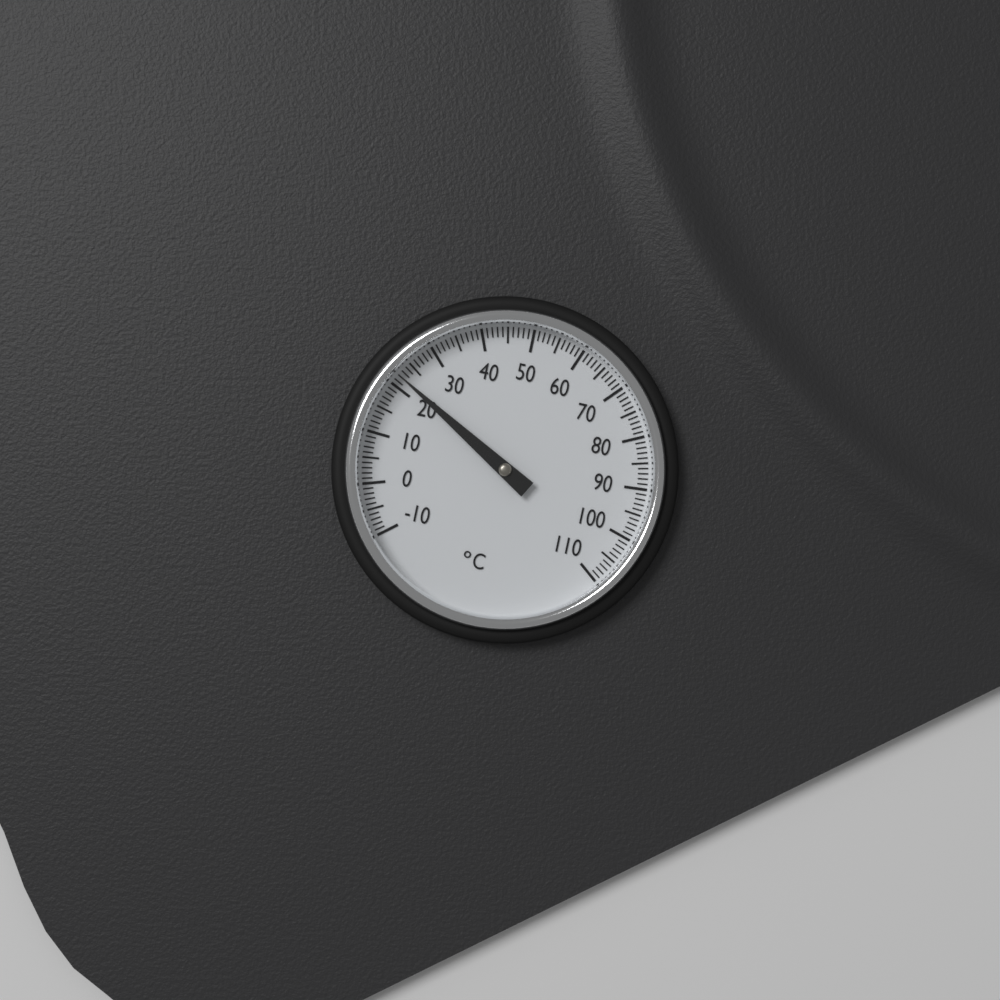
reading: 22 °C
